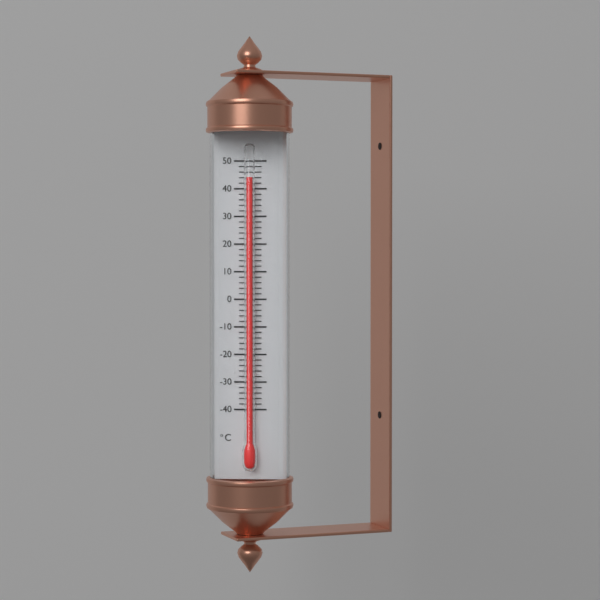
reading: 44 °C
